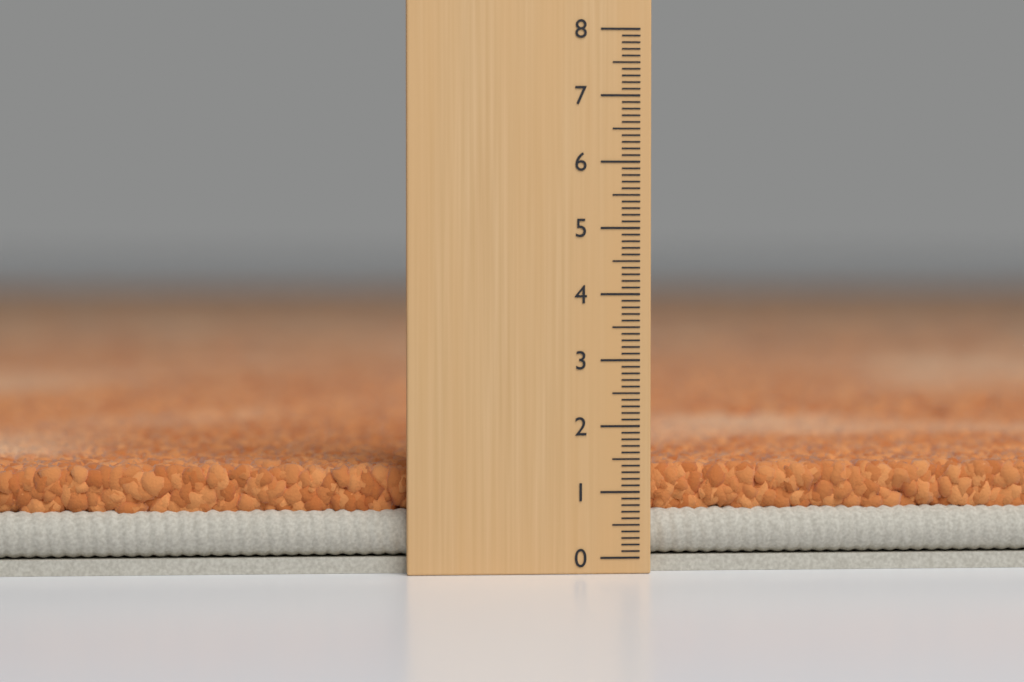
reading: 1.4 (no unit)
